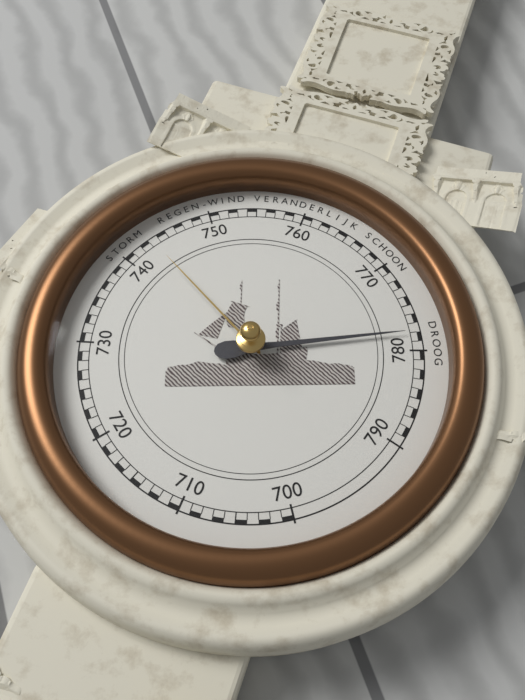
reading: 778 mmHg
